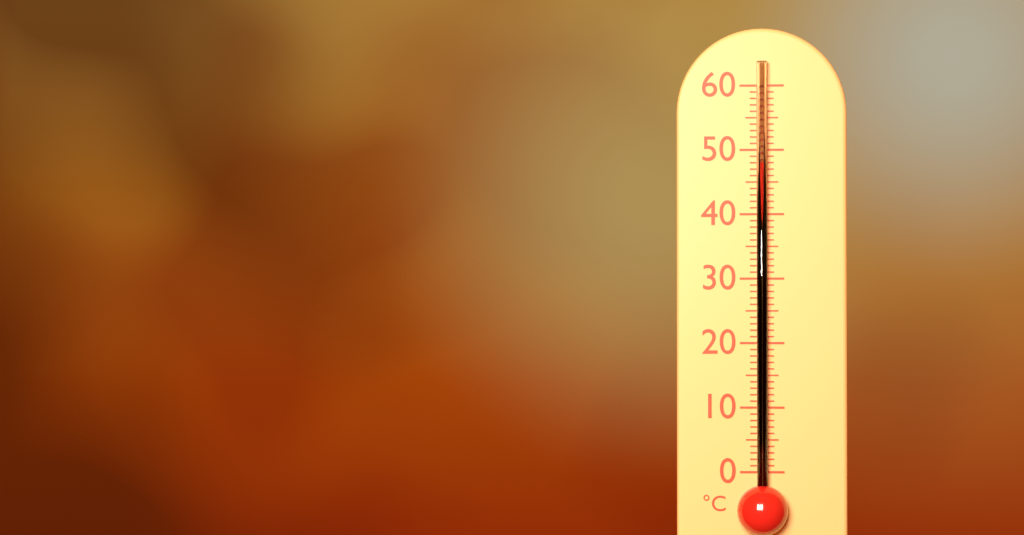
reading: 48 °C
